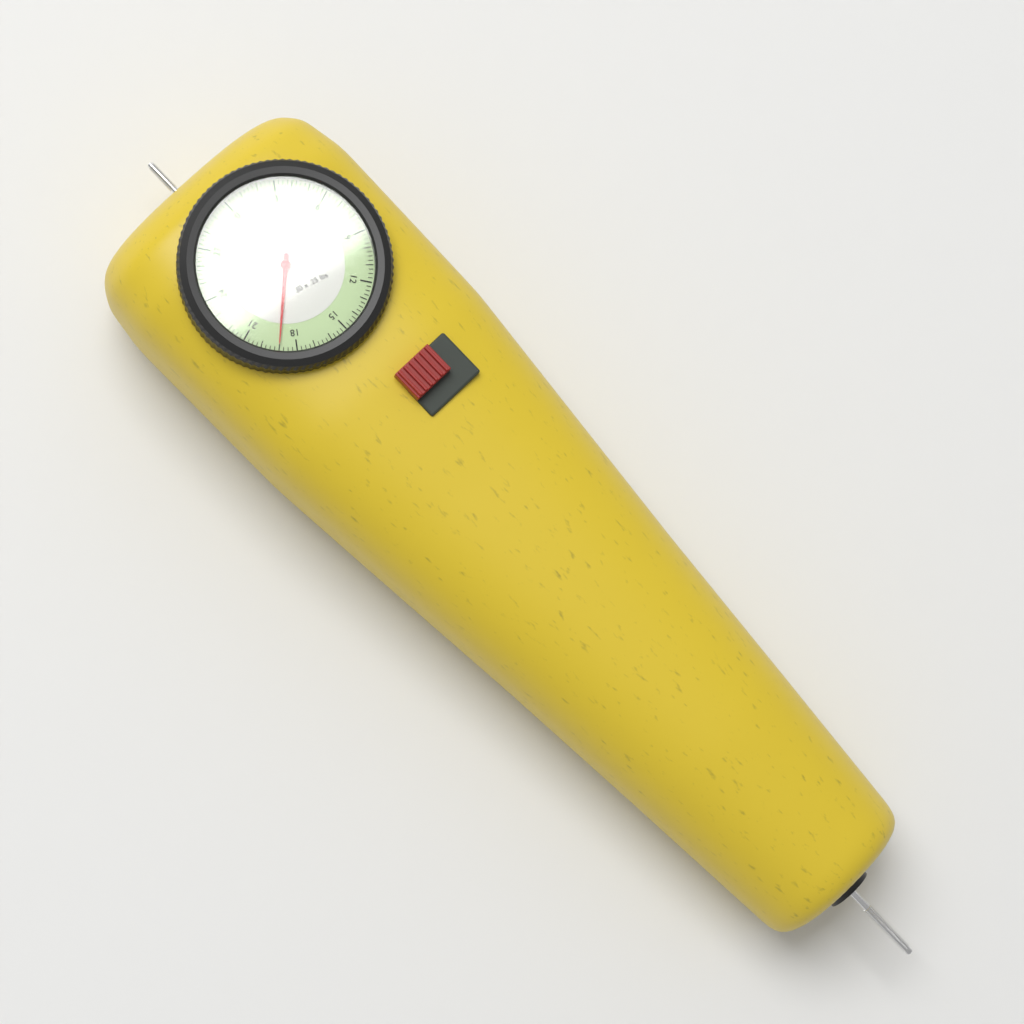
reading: 19.00 lbs
